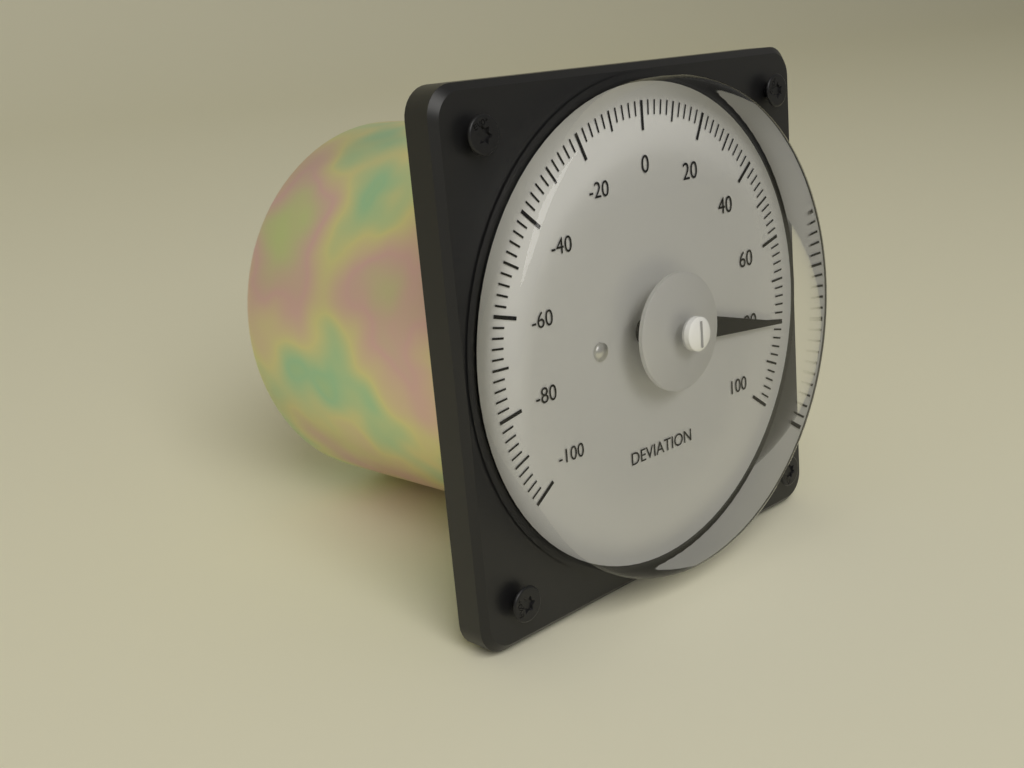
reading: 80 (no unit)
